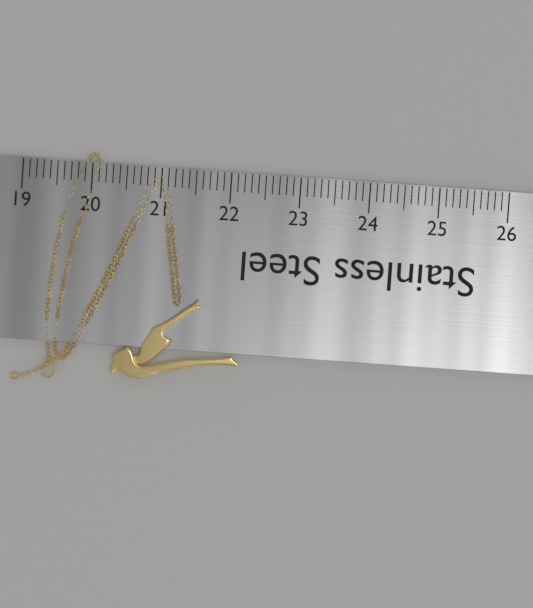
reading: 22.3 (no unit)
